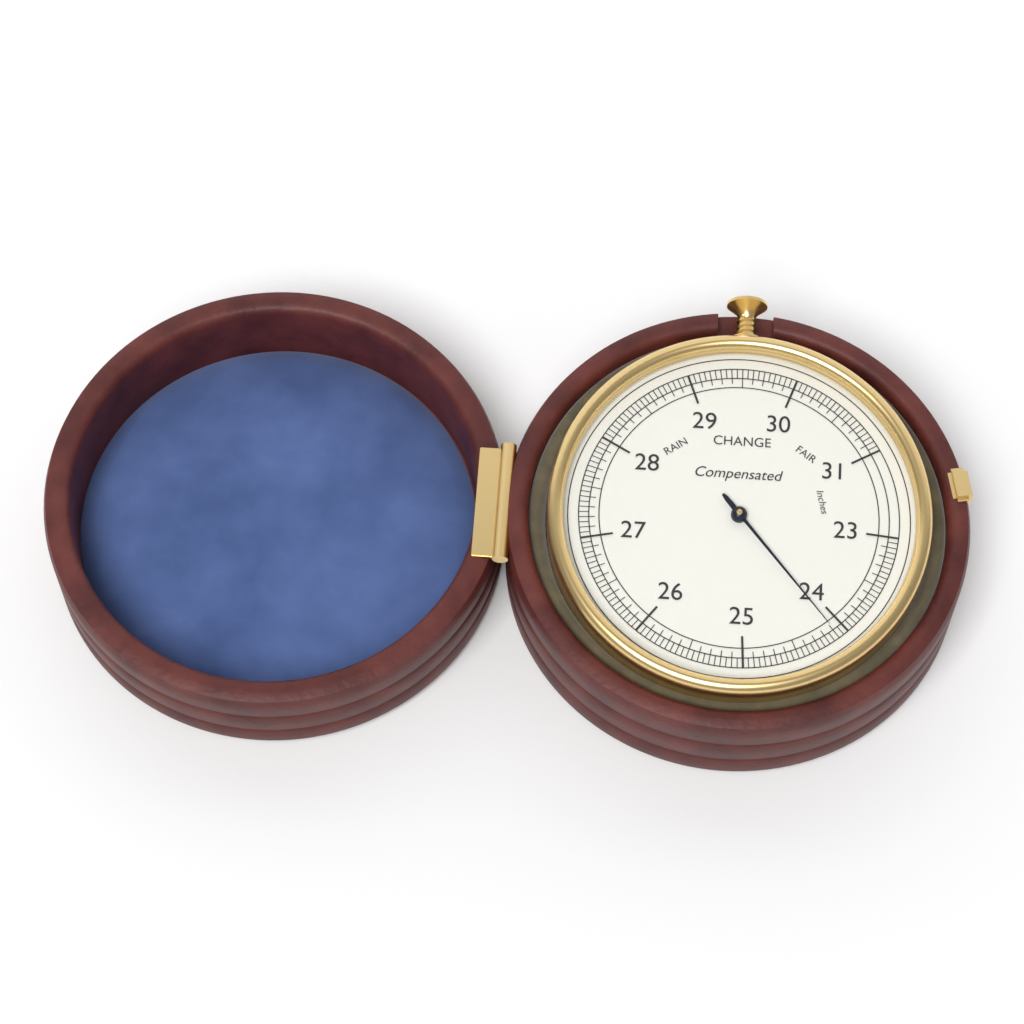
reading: 24.10 inches
